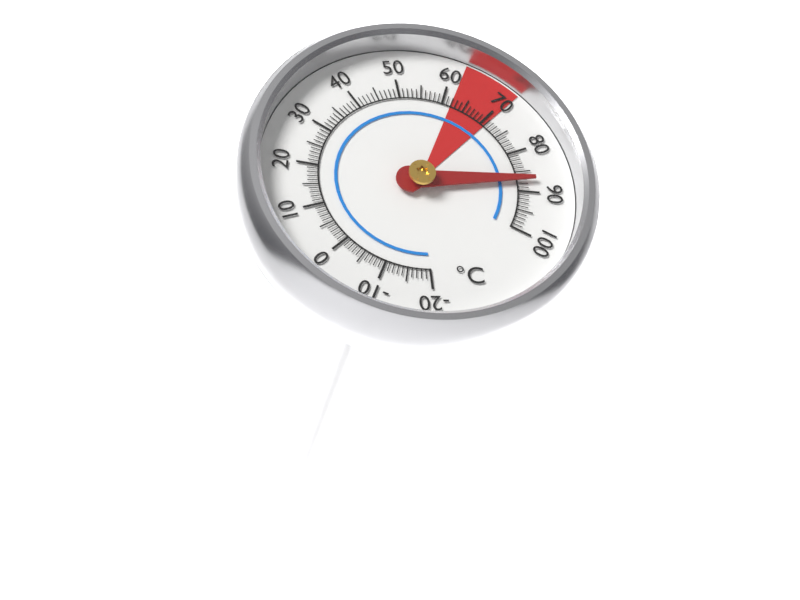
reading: 87 °C
